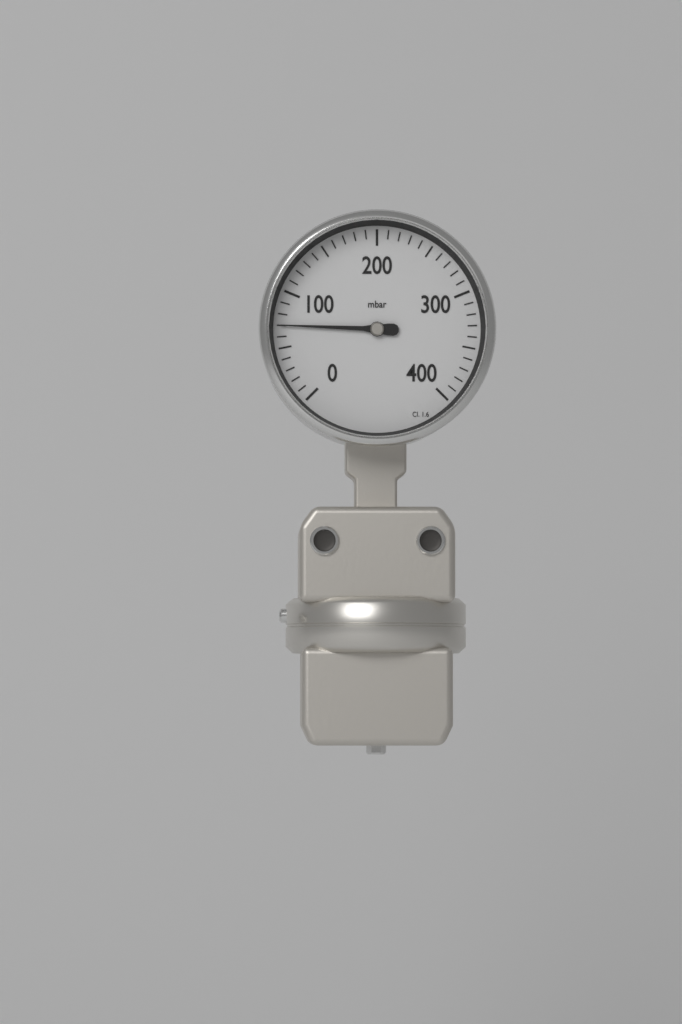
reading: 70 mbar
